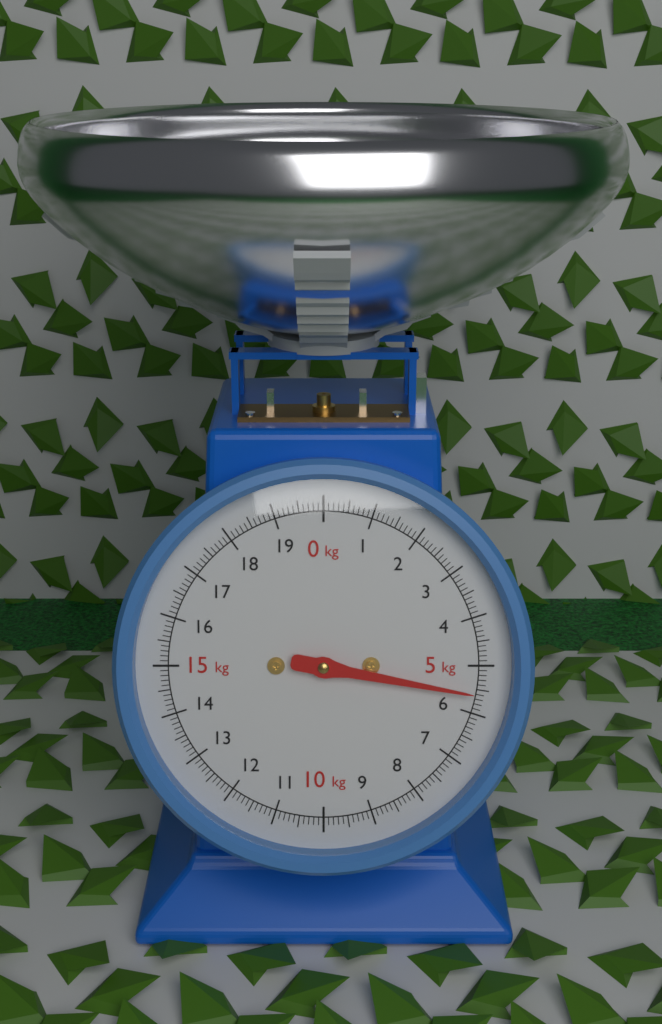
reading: 5.6 kg
